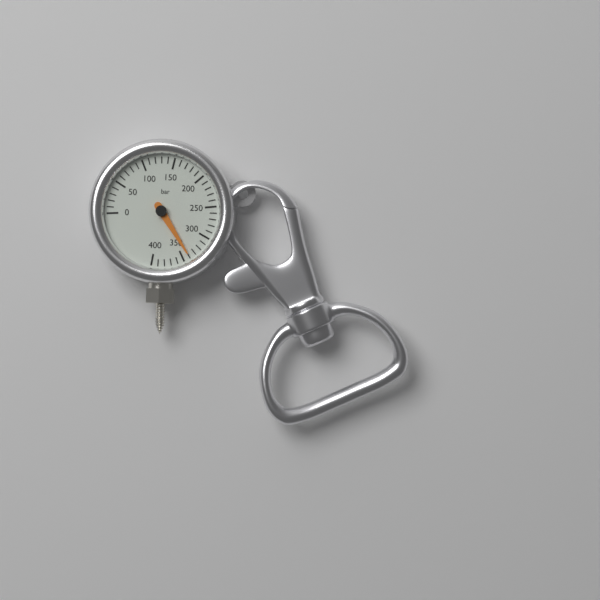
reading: 340 bar
